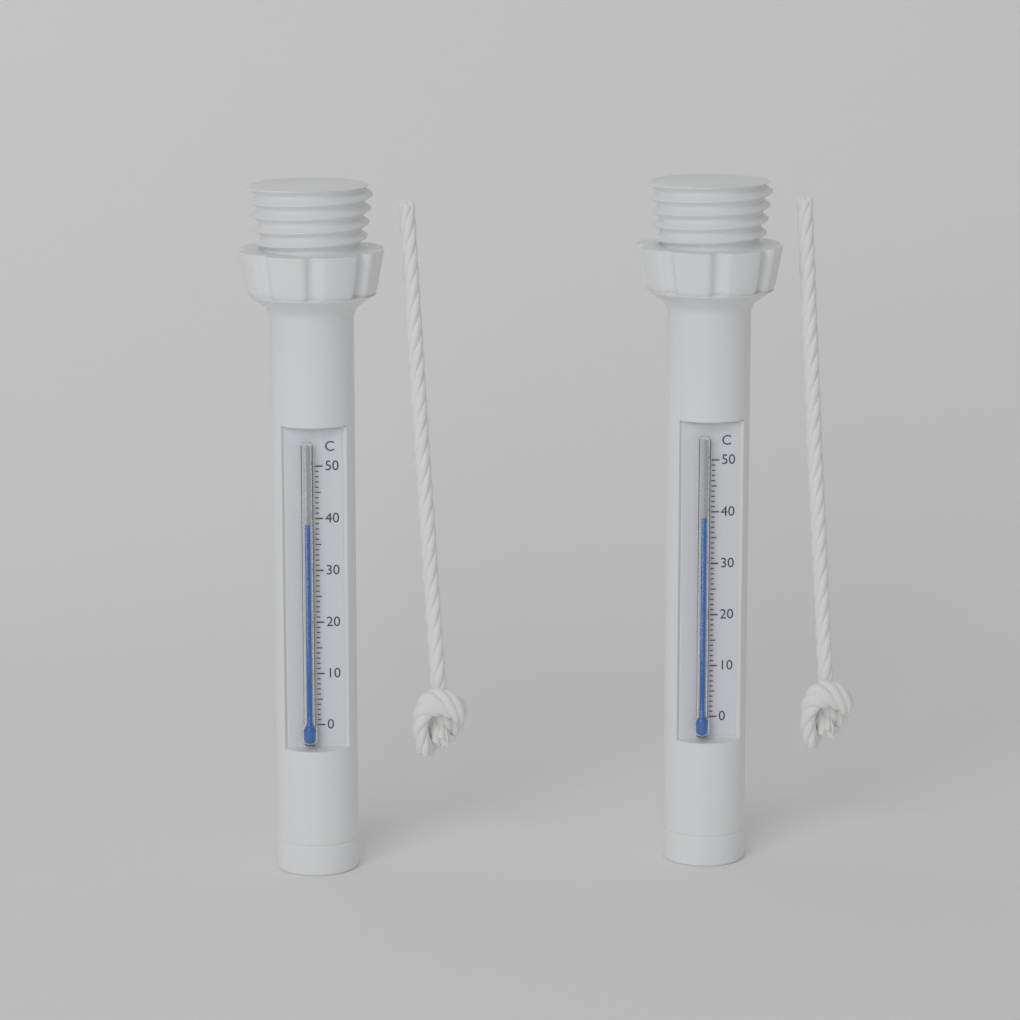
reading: 39 °C
